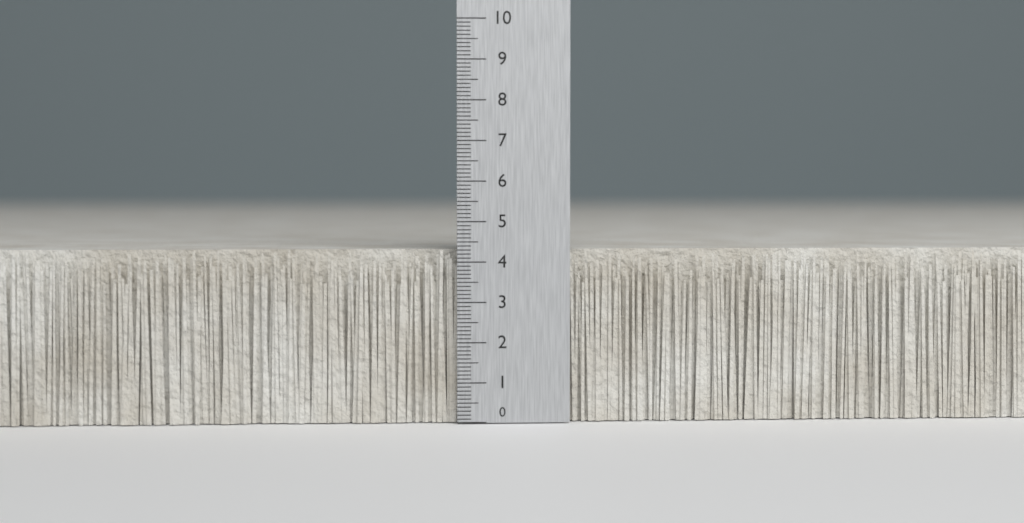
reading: 4.3 (no unit)
